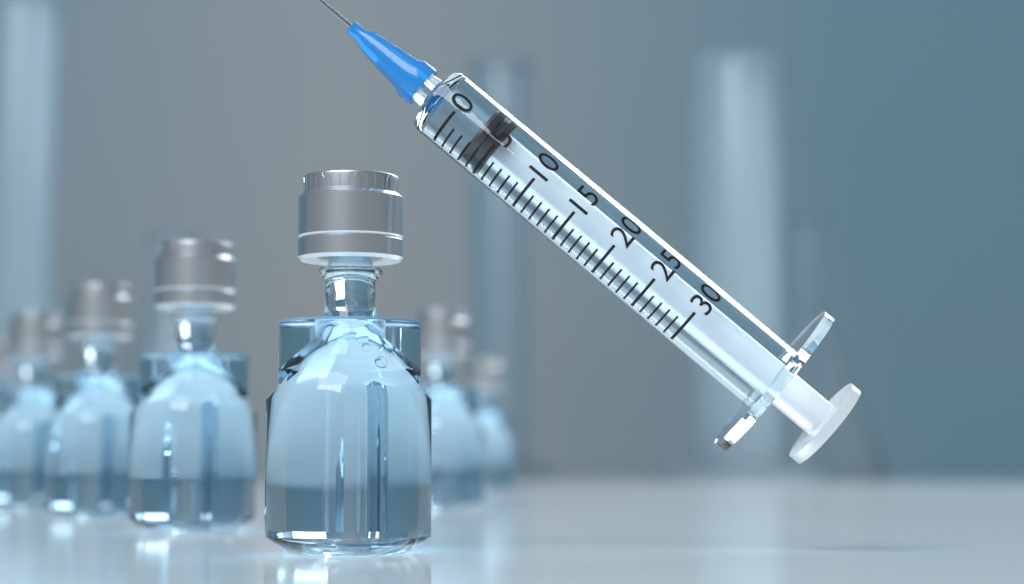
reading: 3 (no unit)
